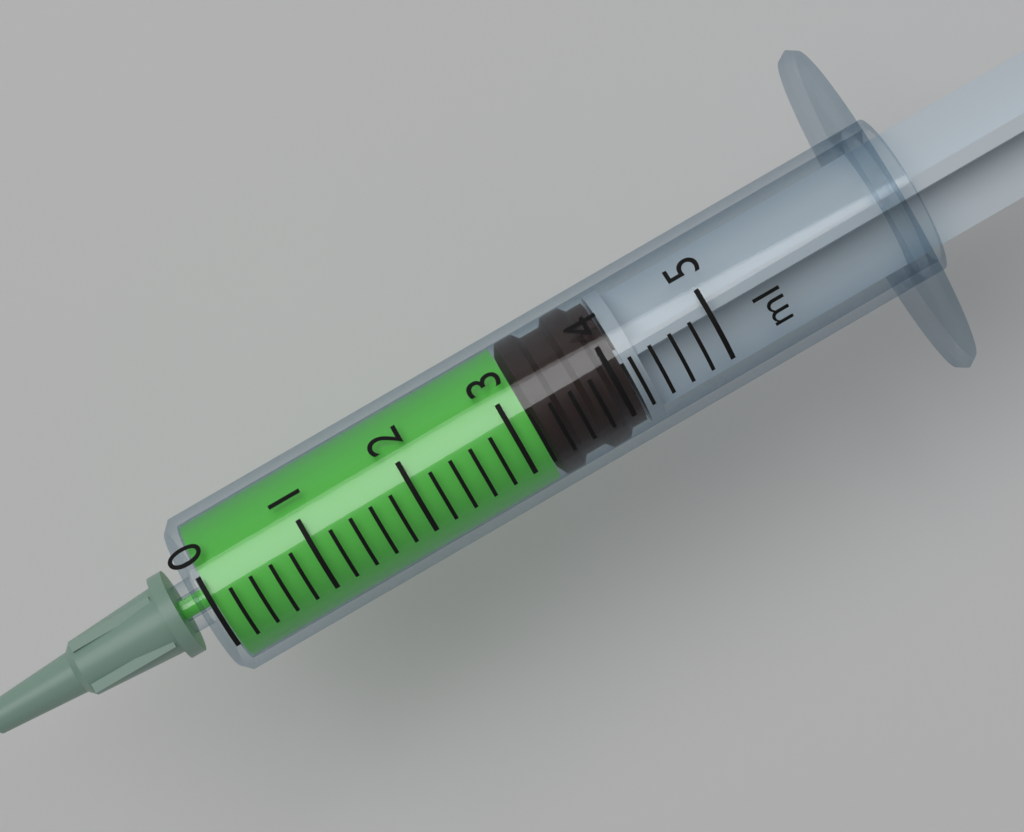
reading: 3.2 ml
